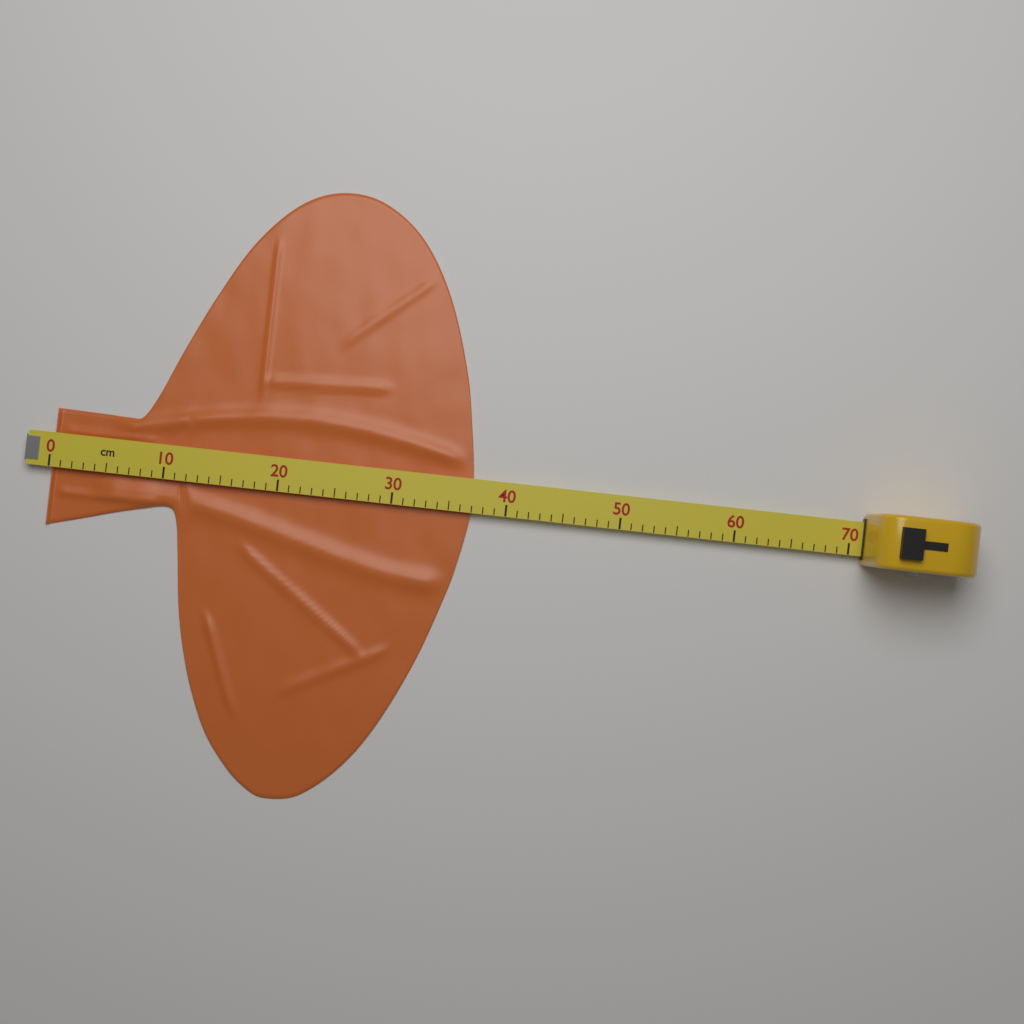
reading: 37 cm
